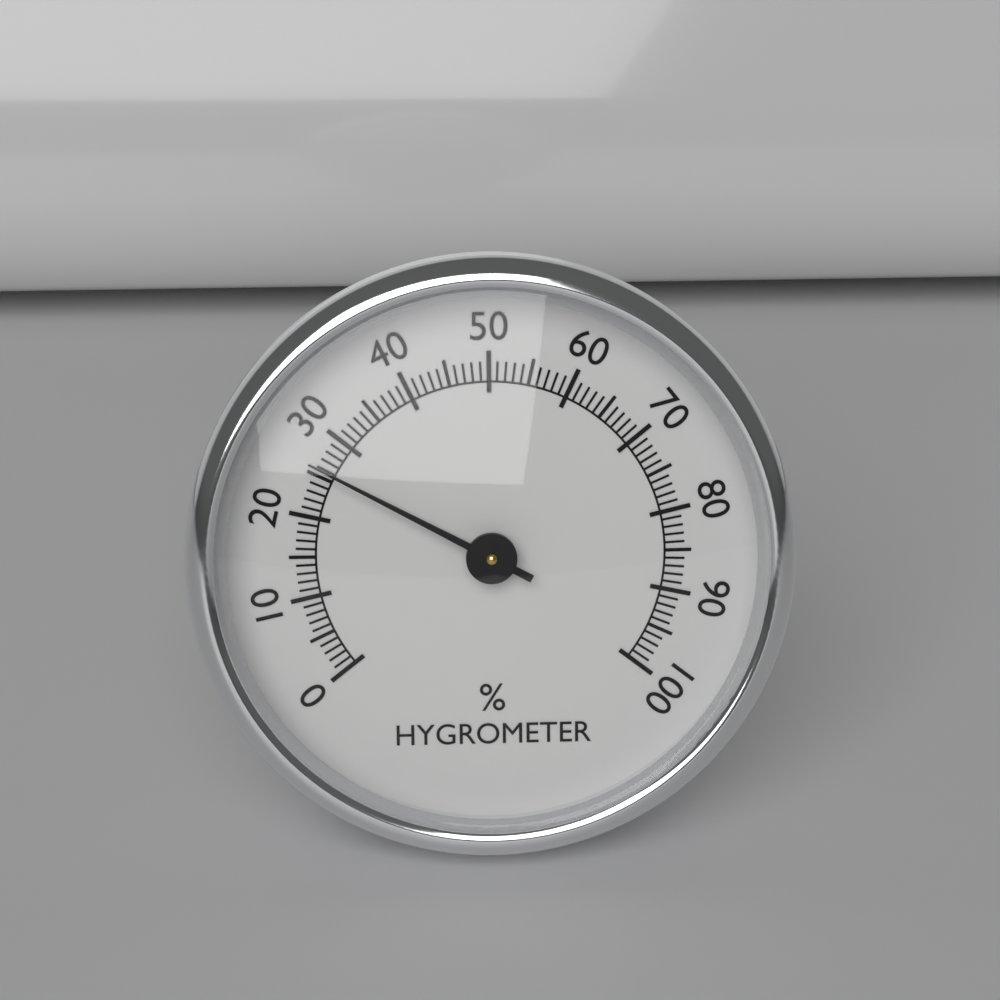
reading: 26 %
